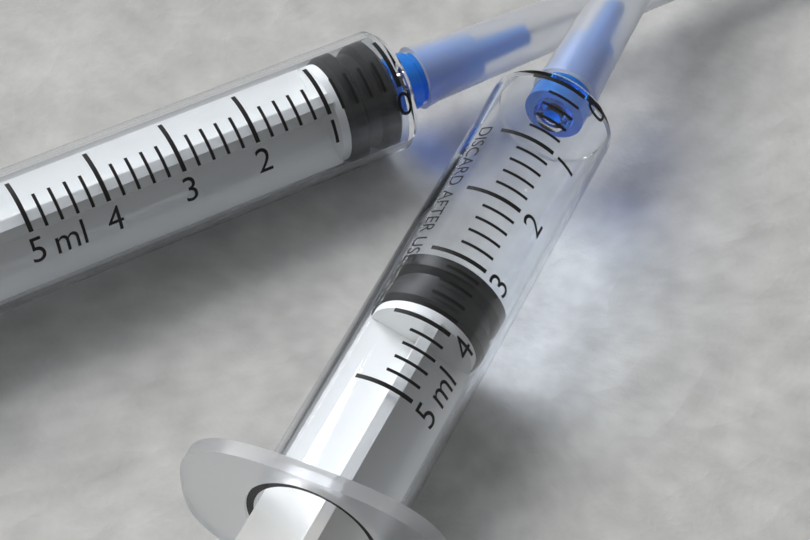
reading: 3.0 ml
